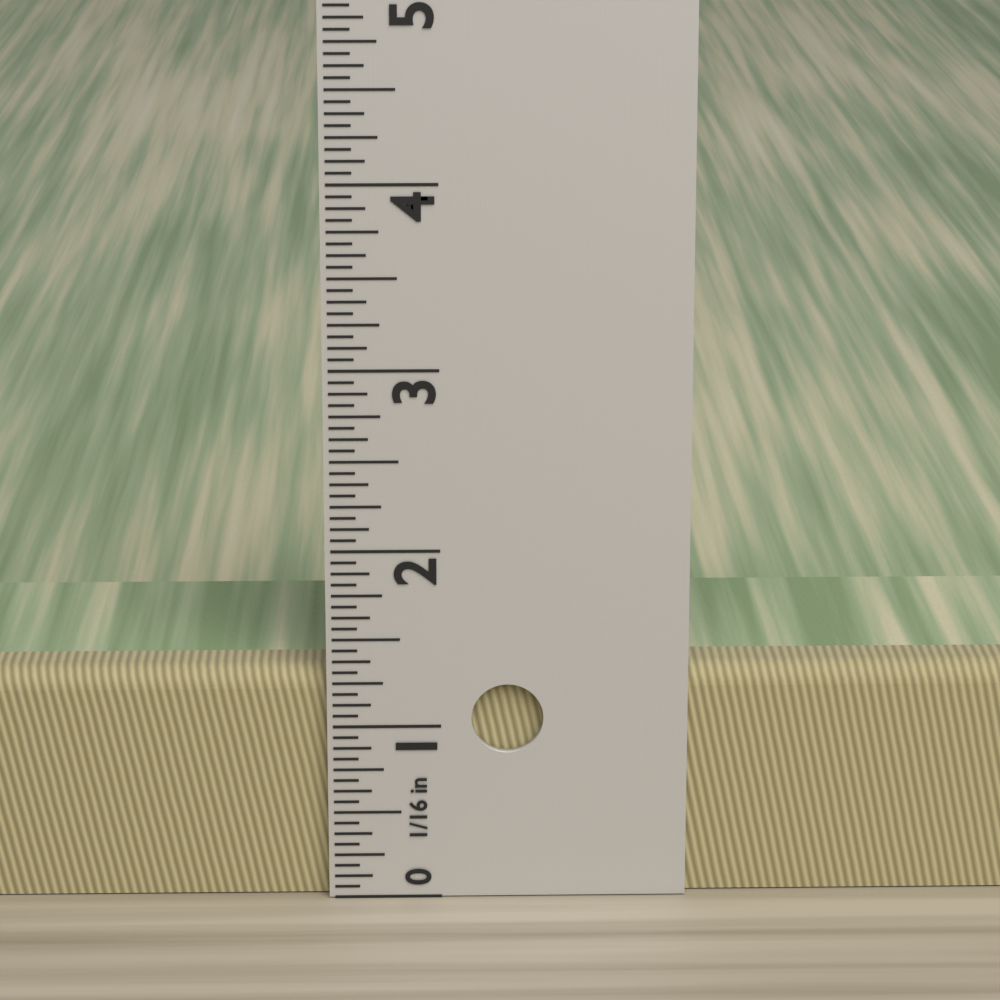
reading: 1.3125 in
